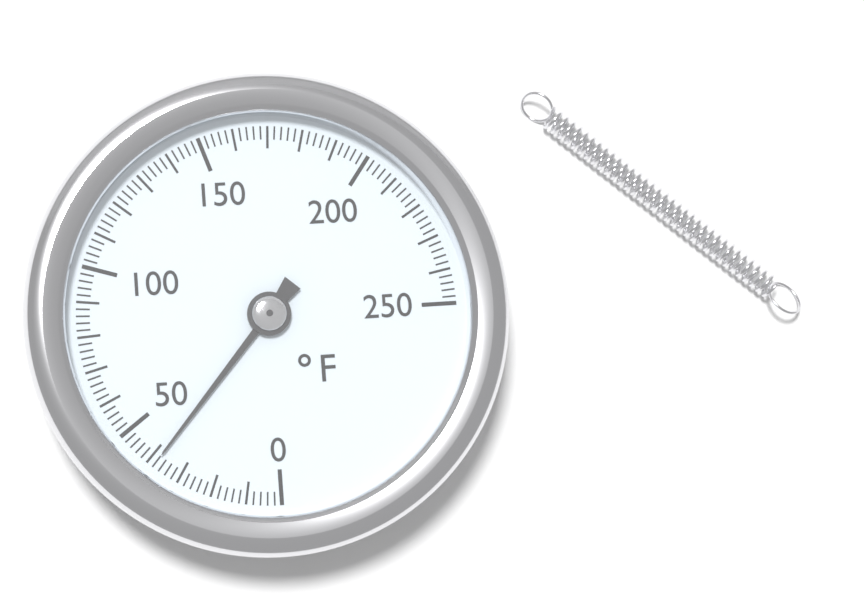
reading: 38 °F
